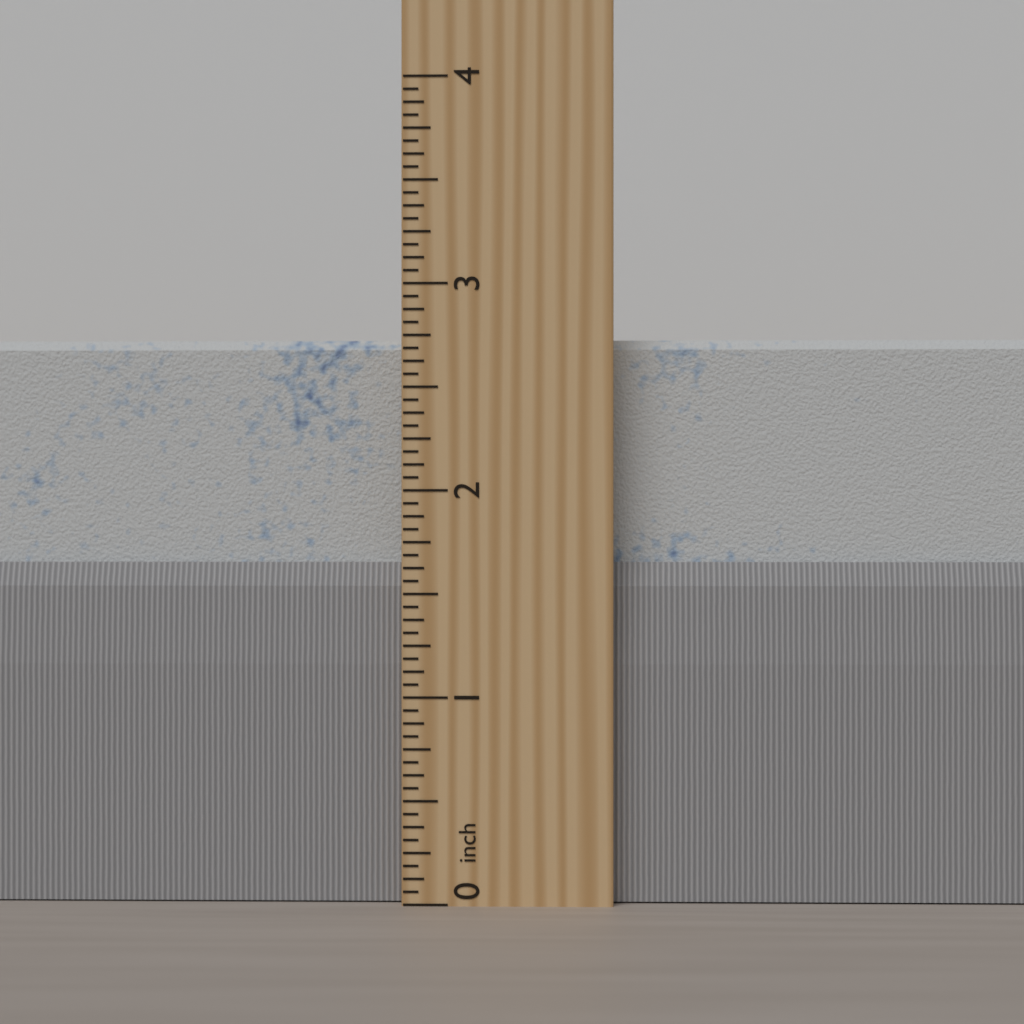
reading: 2.7500 inch
